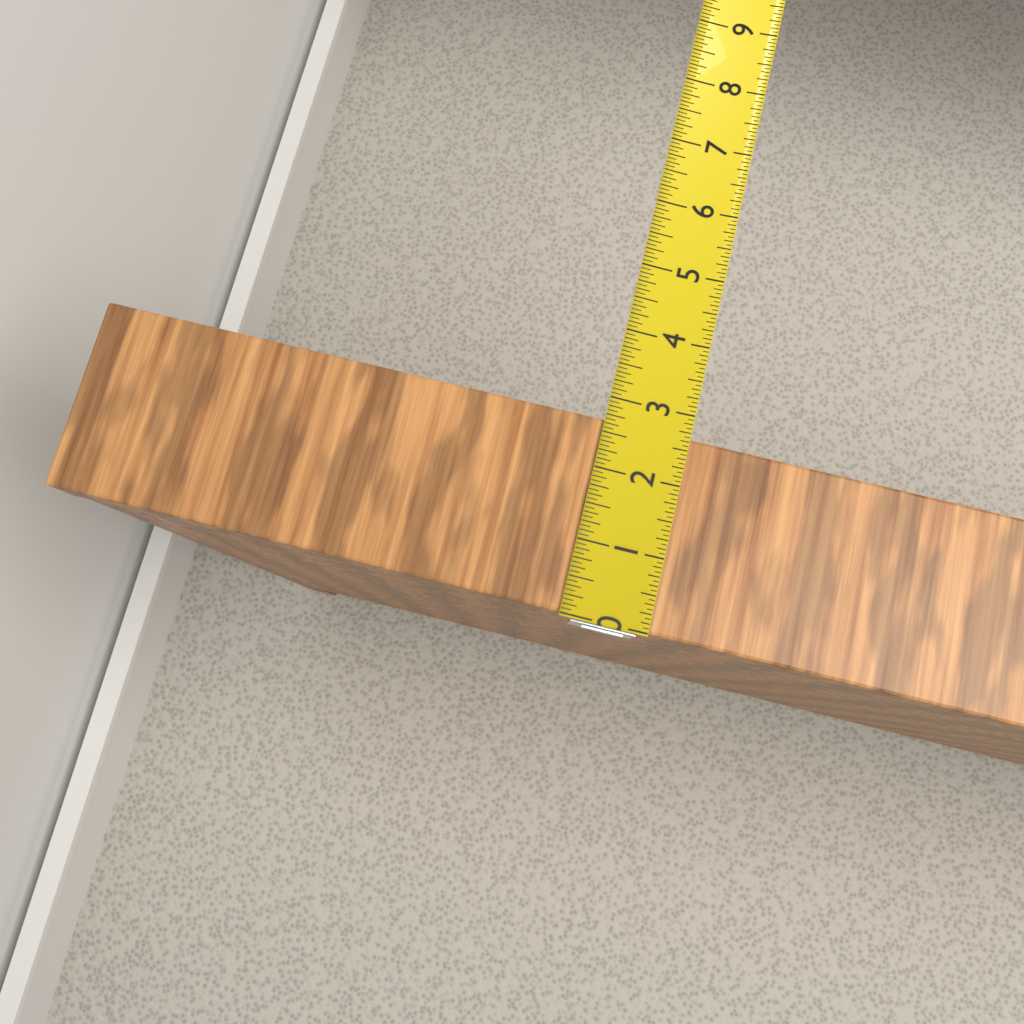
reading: 2.6875 in
